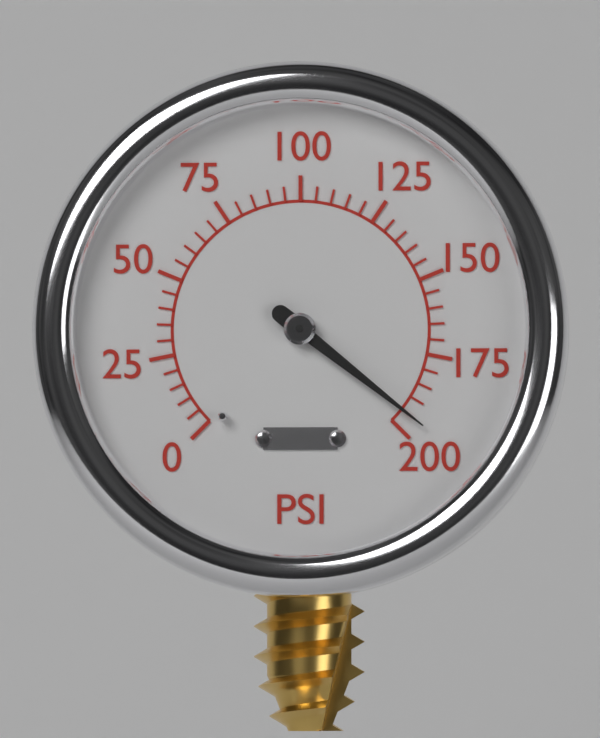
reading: 195 psi
